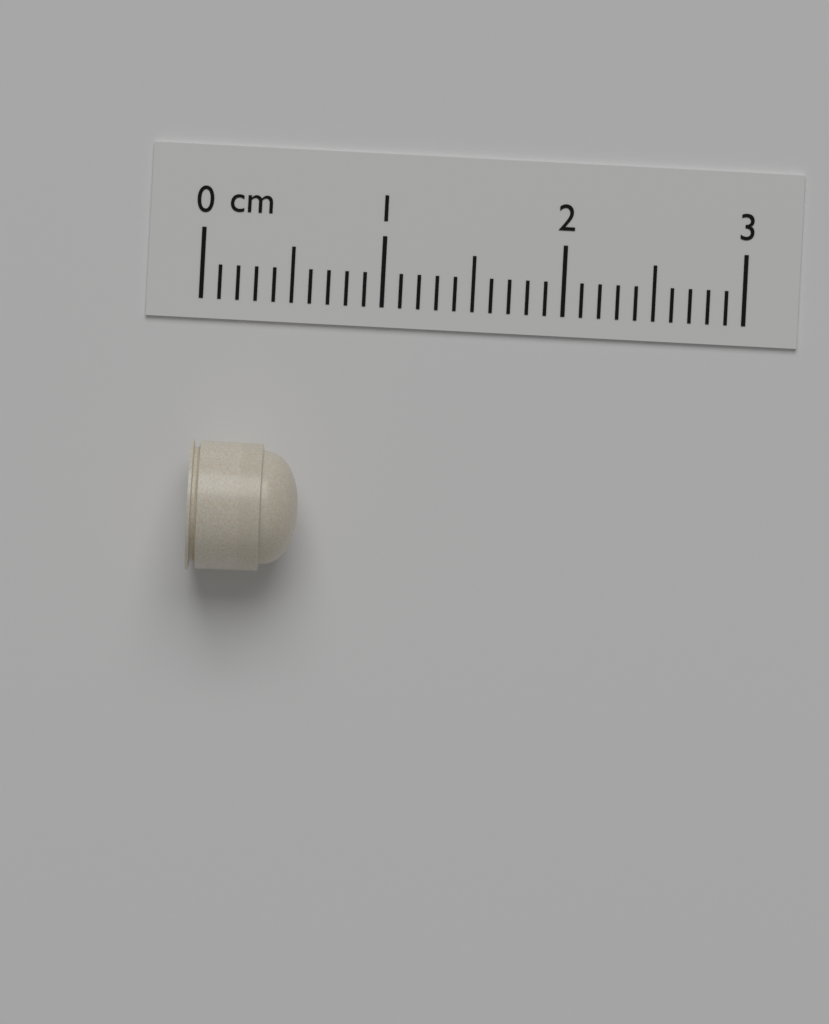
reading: 0.6 cm
